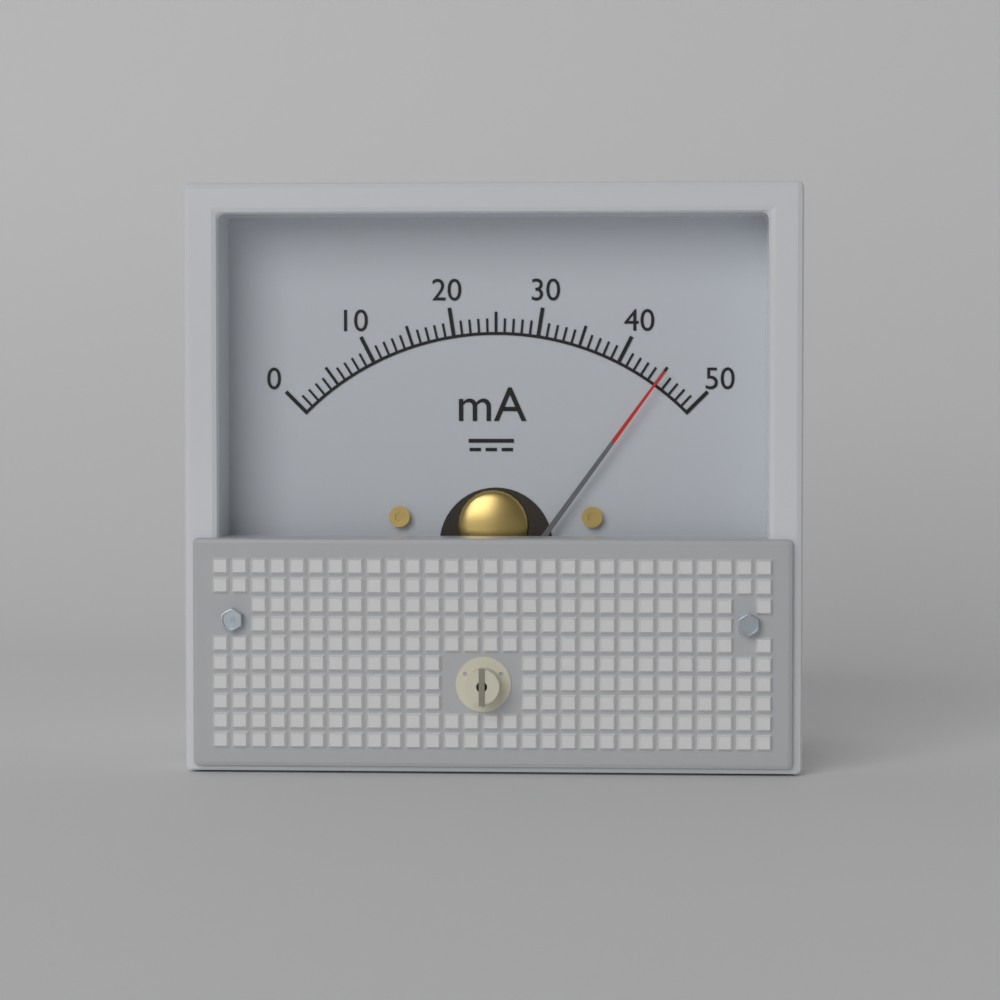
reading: 45 mA
